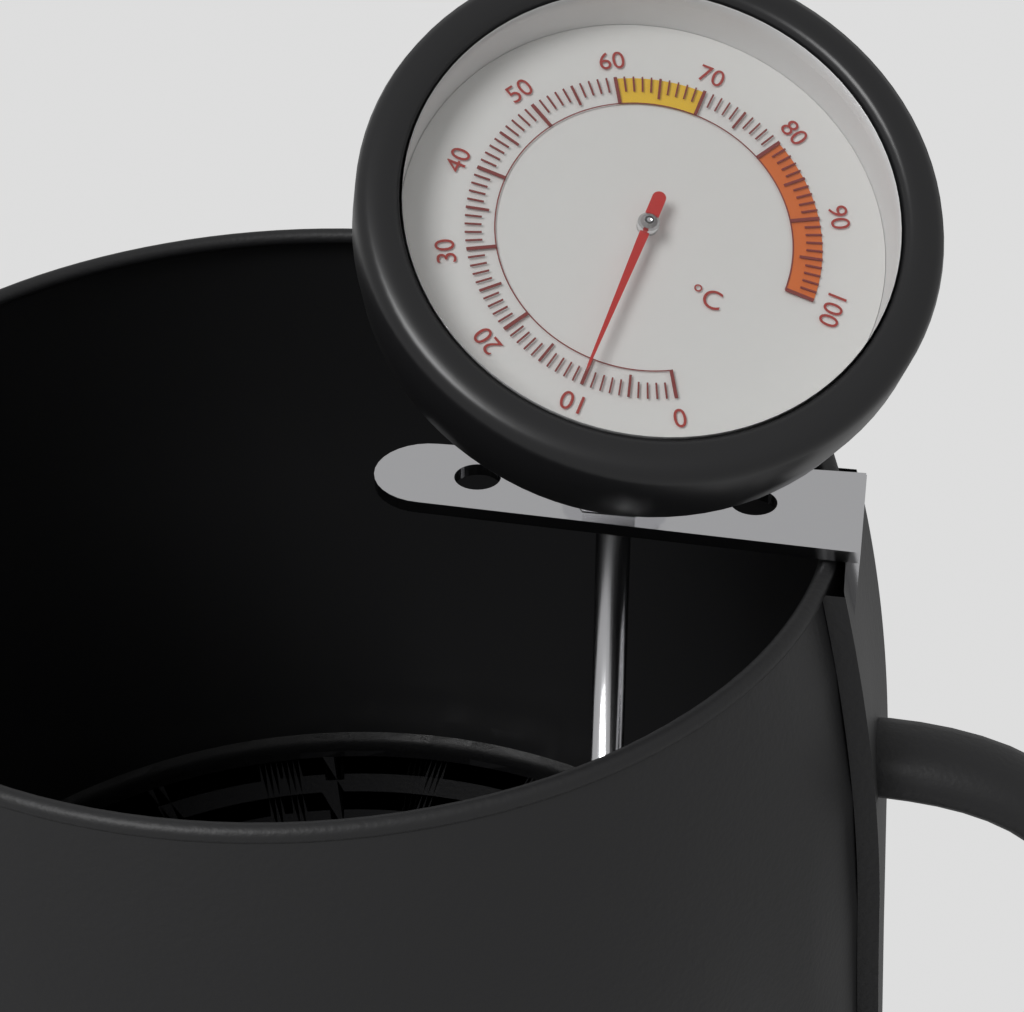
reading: 10 °C
